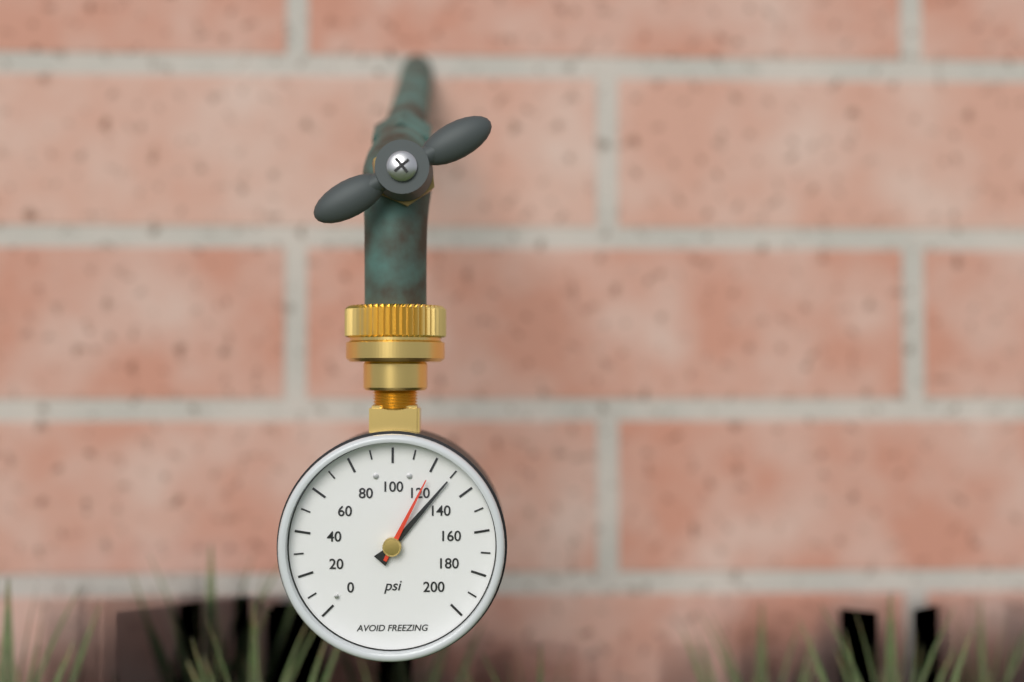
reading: 130 psi
